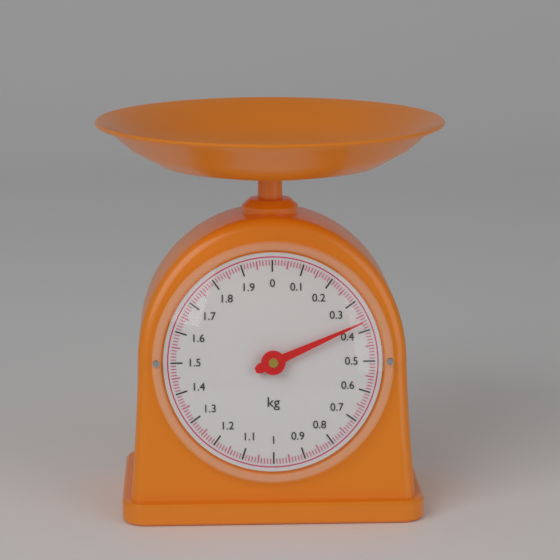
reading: 0.37 kg
